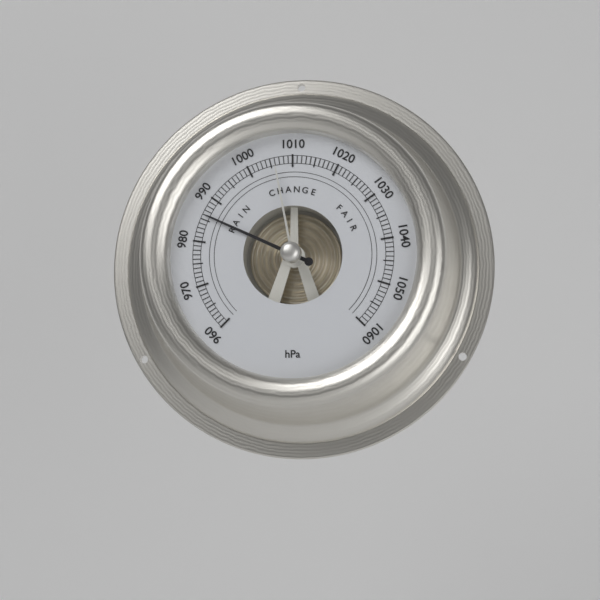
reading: 986 hPa
